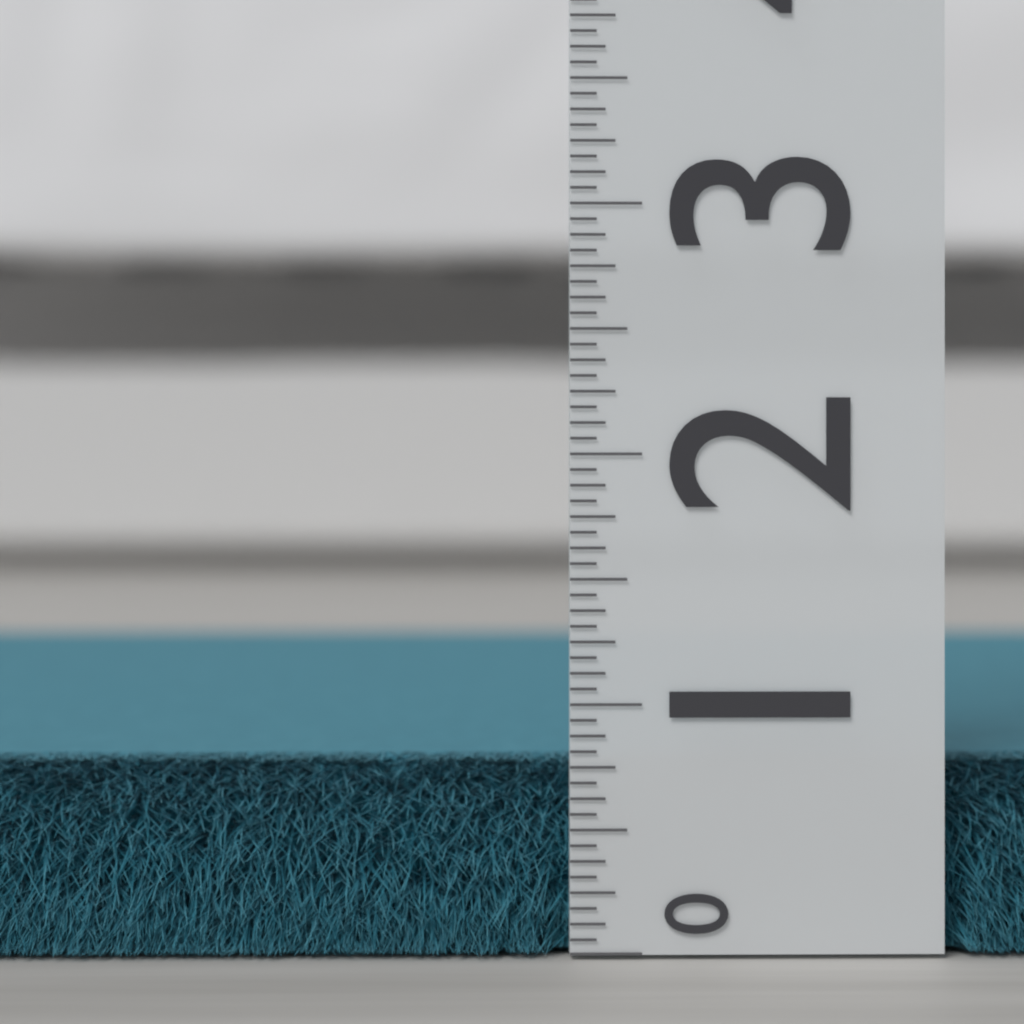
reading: 0.7500 (no unit)
